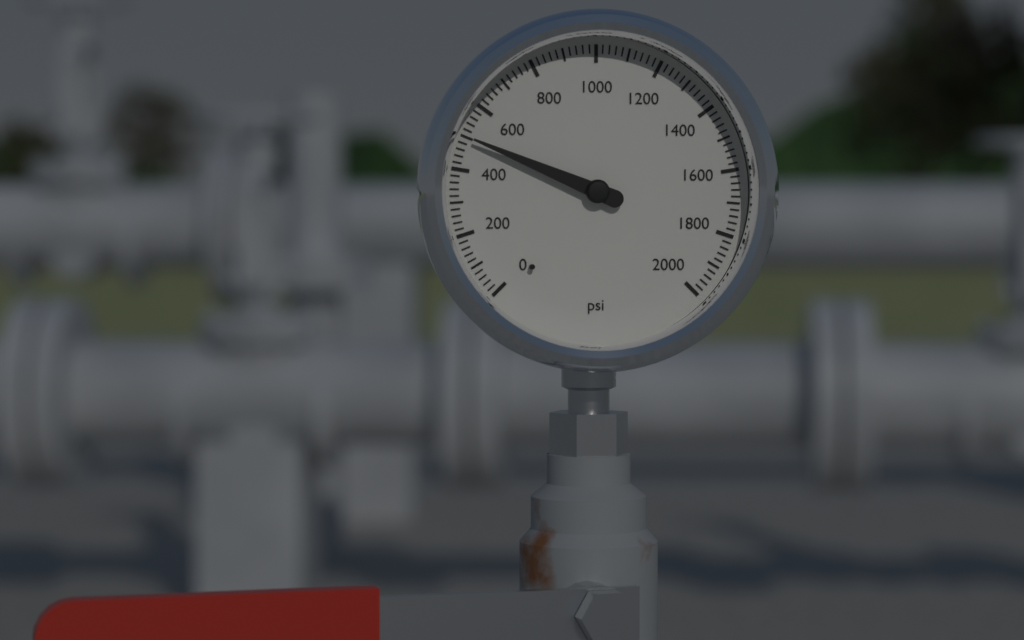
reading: 500 psi
